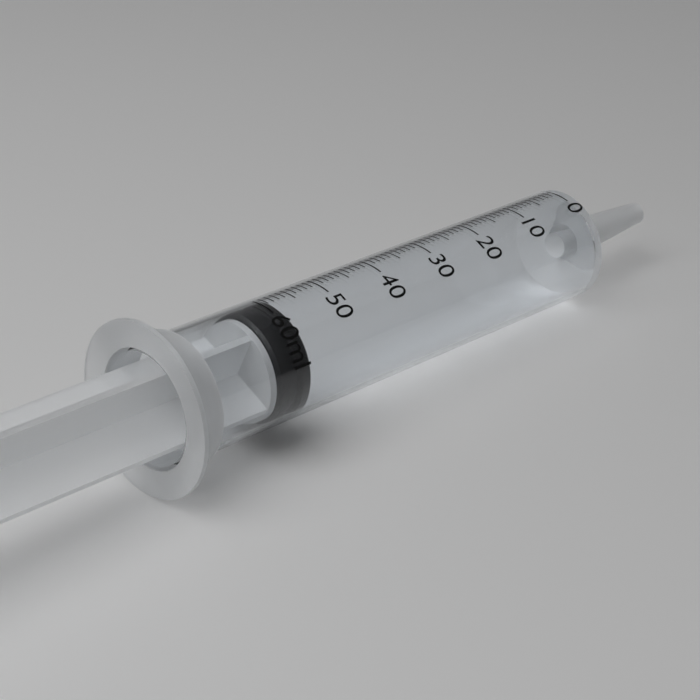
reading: 58 ml
